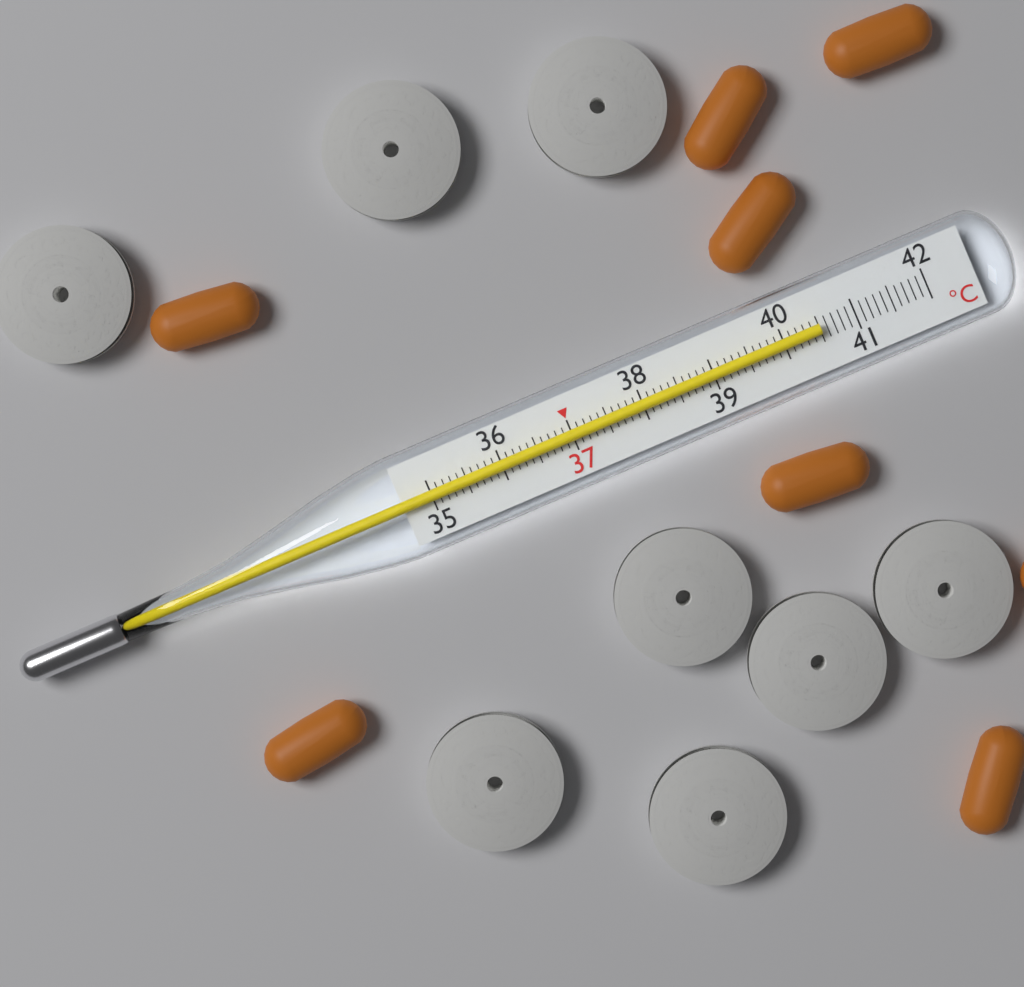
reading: 40.5 °C
